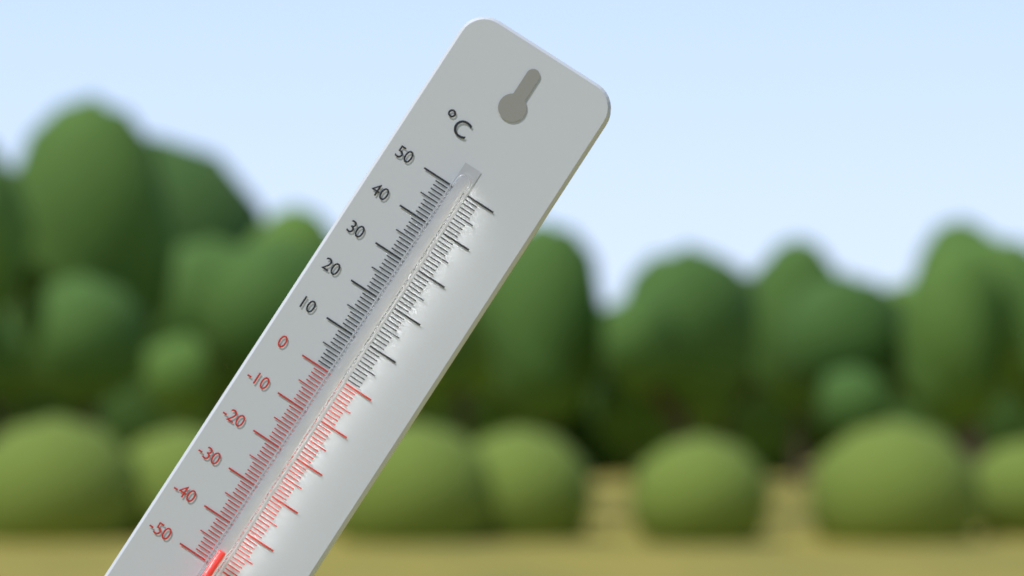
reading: -46 °C
